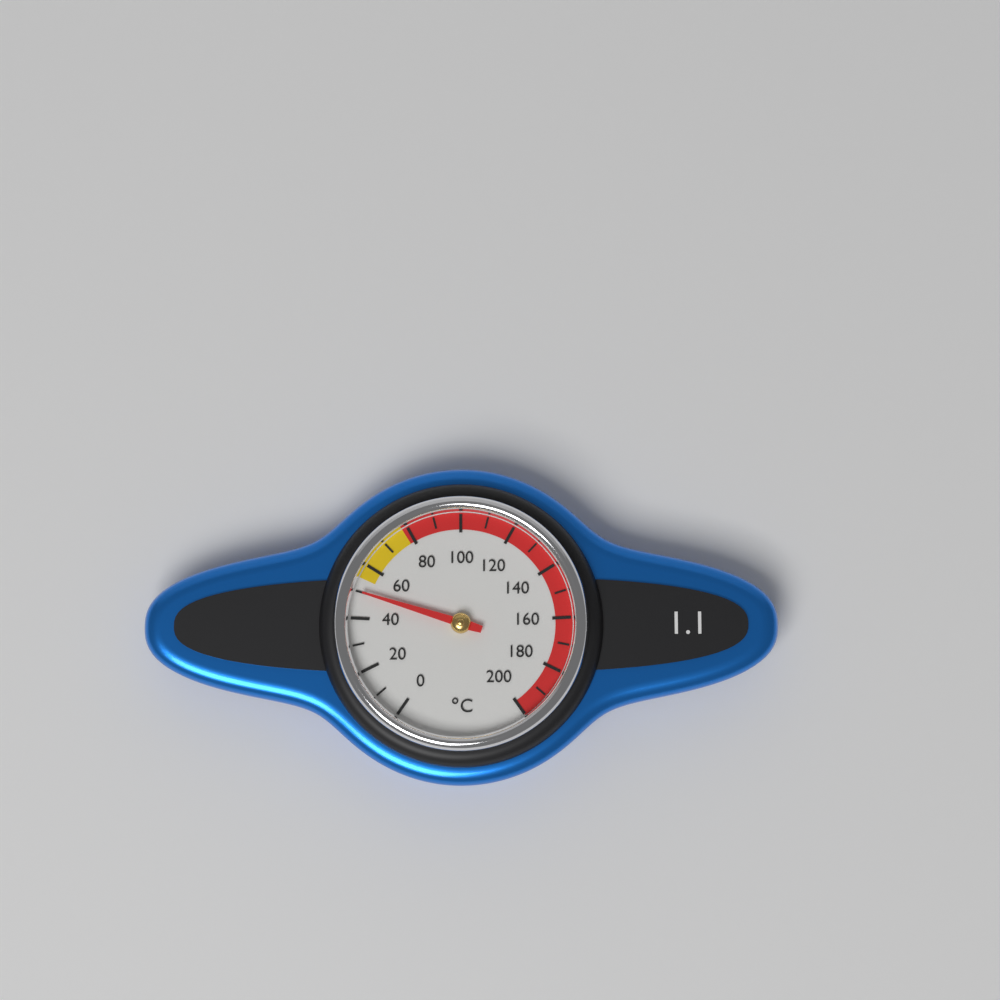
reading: 50 °C
